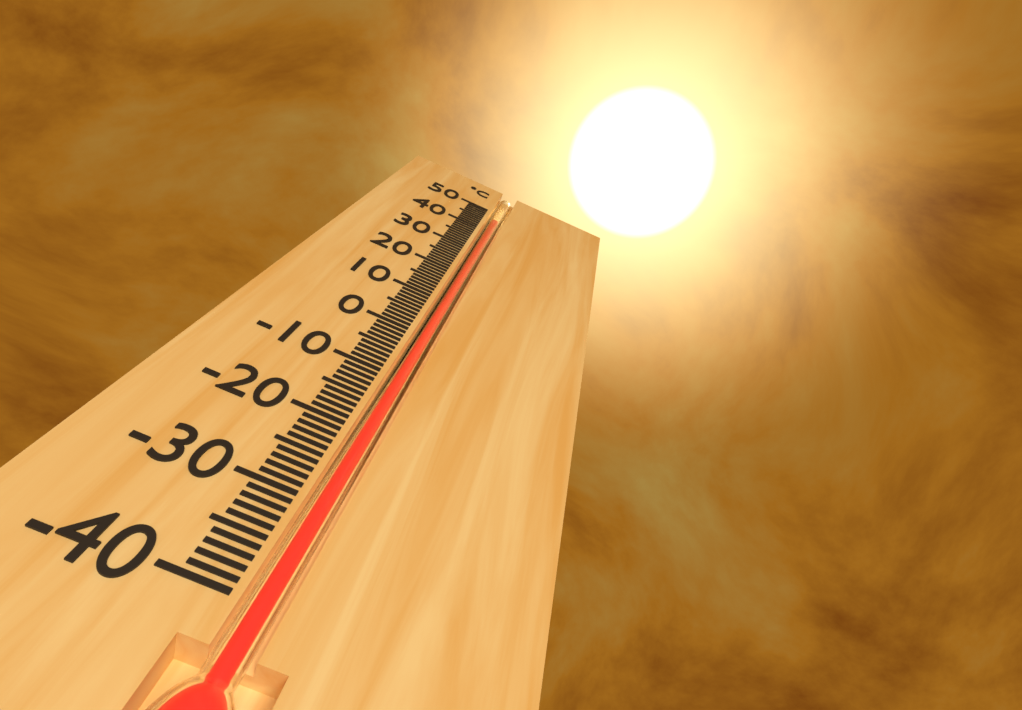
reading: 45 °C
